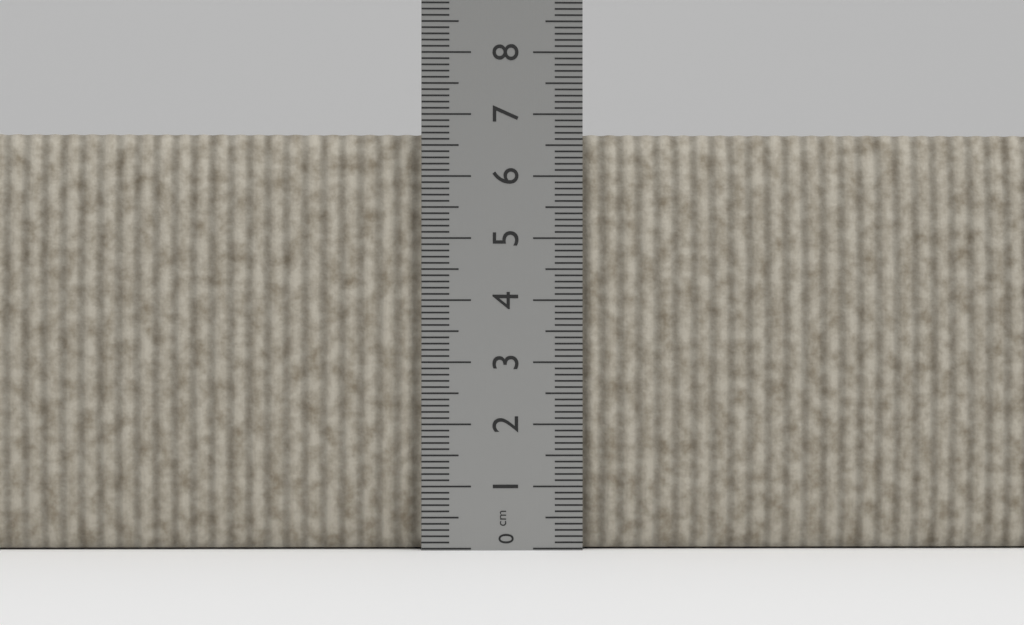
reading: 6.7 cm
